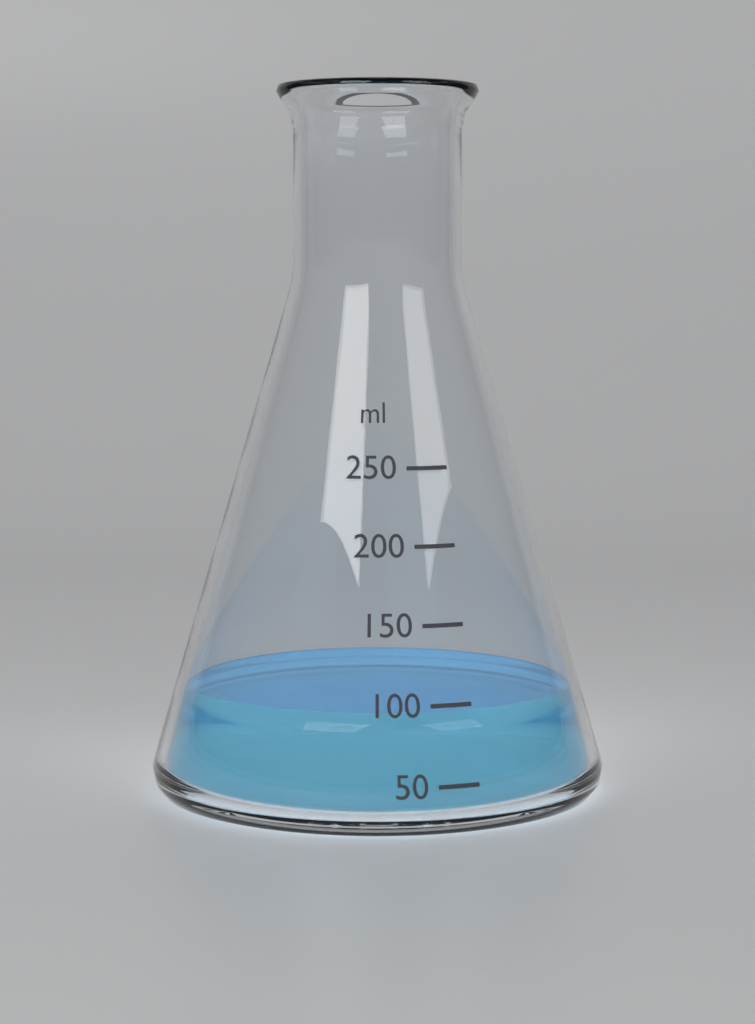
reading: 95 ml
